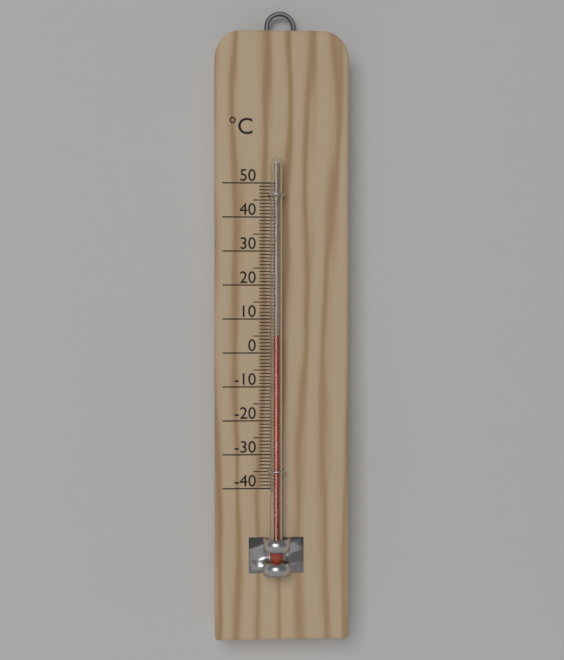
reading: 5 °C
